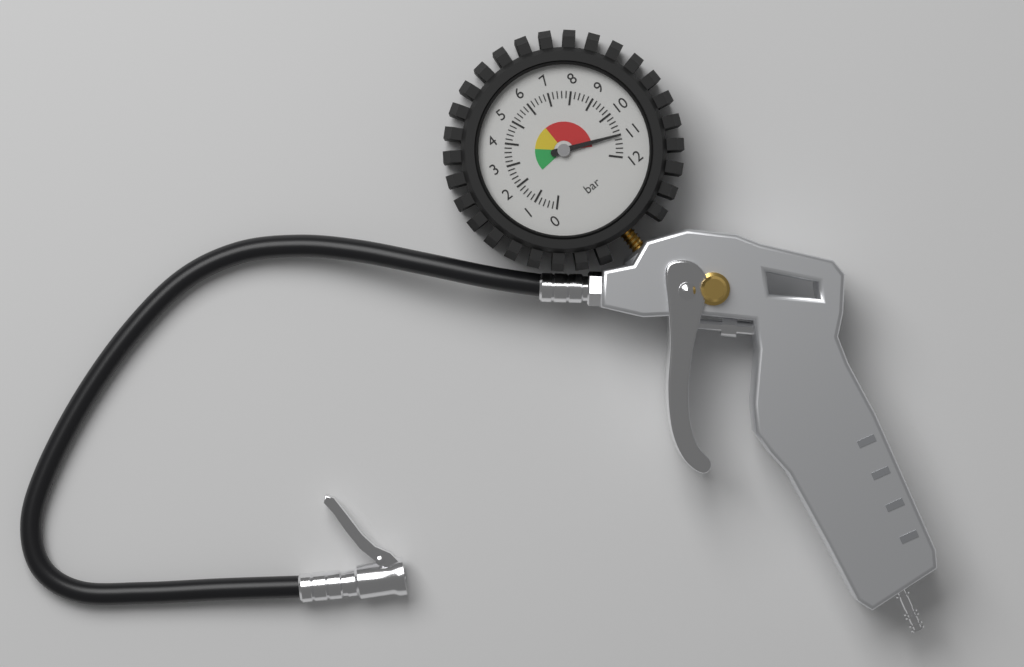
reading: 11.0 bar
